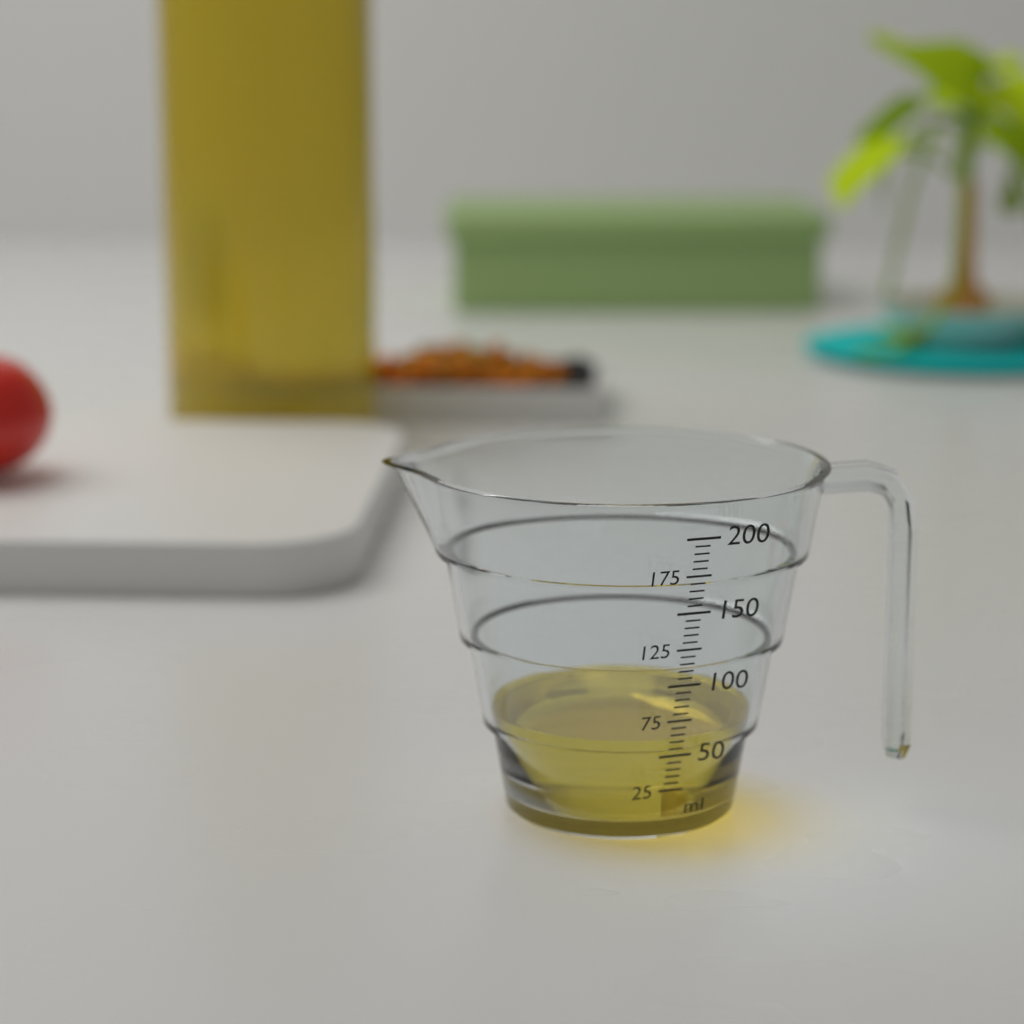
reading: 60 ml
